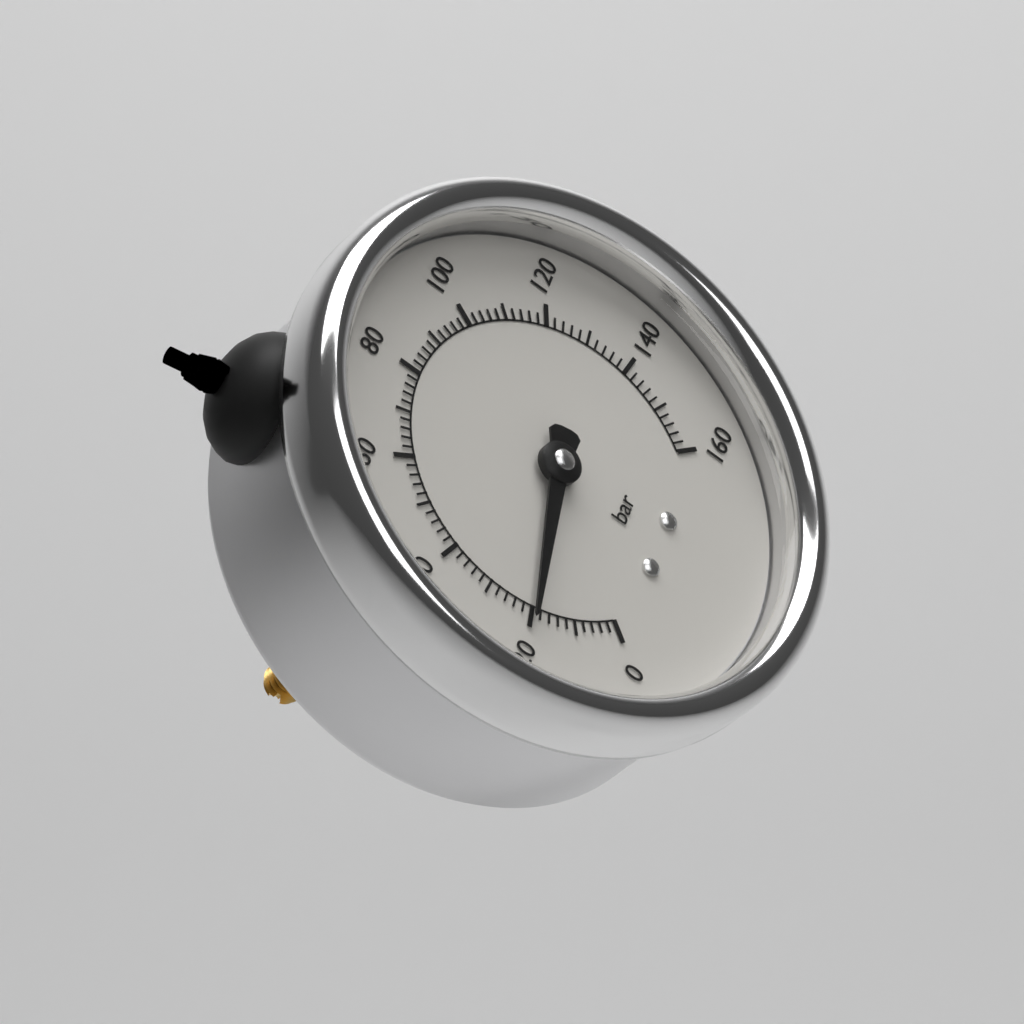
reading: 20 bar
